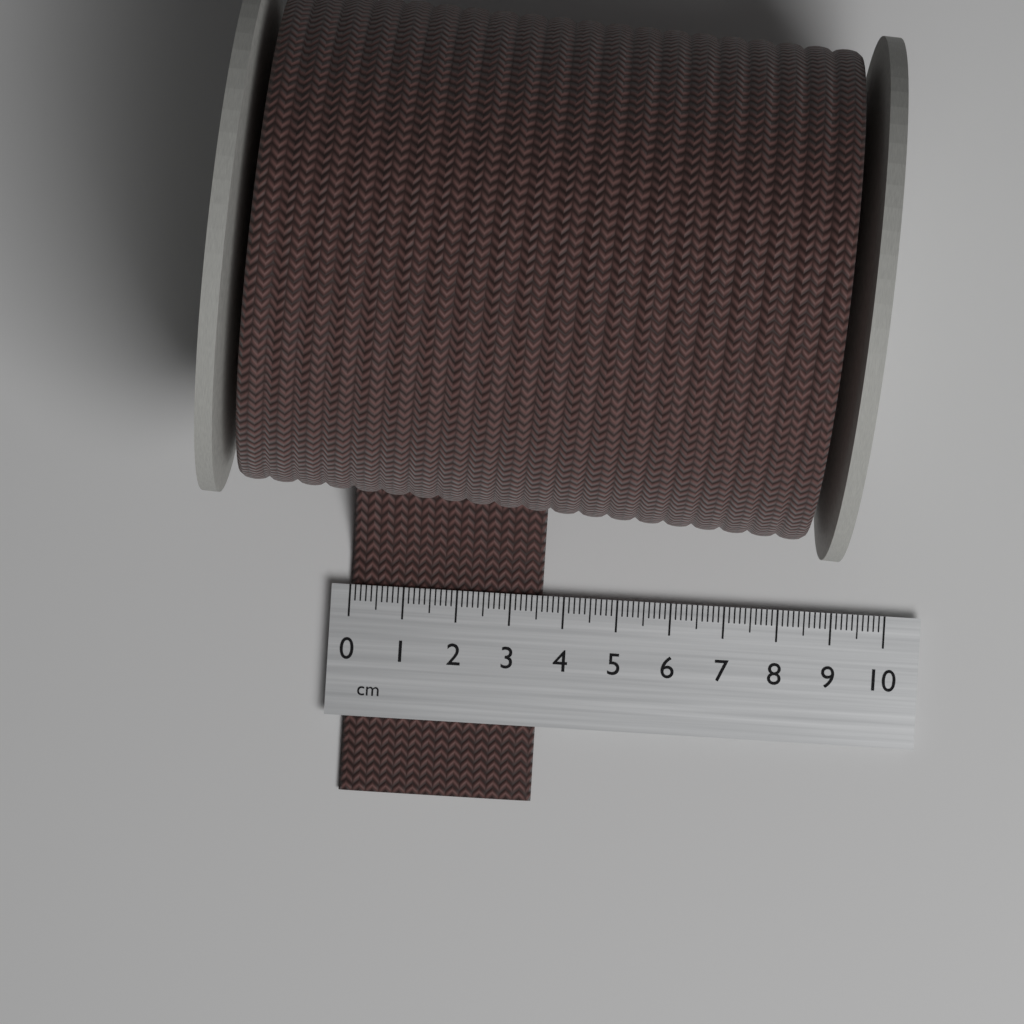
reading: 3.6 cm
